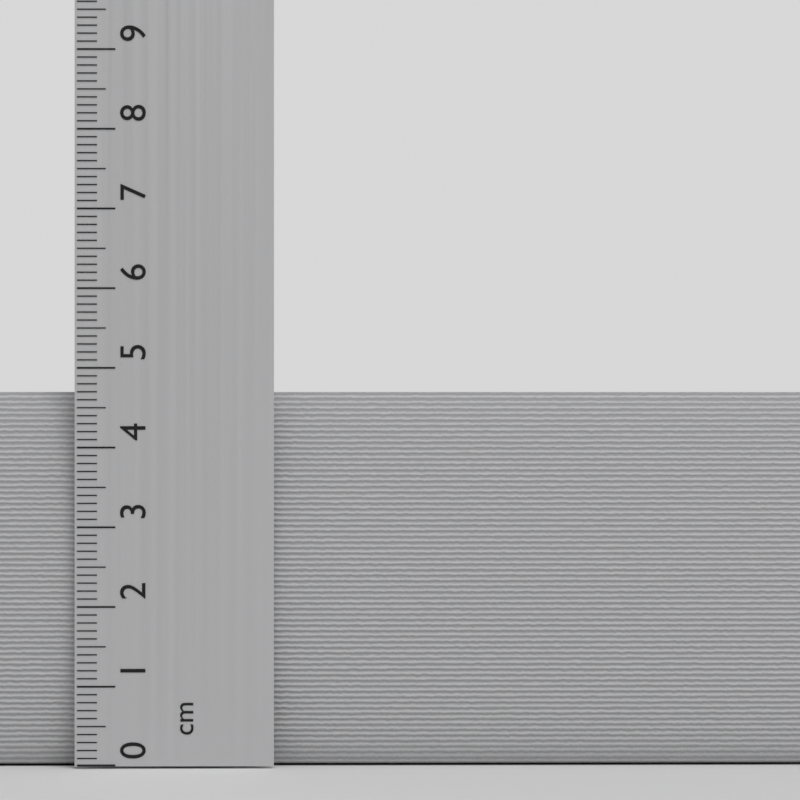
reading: 4.7 cm
